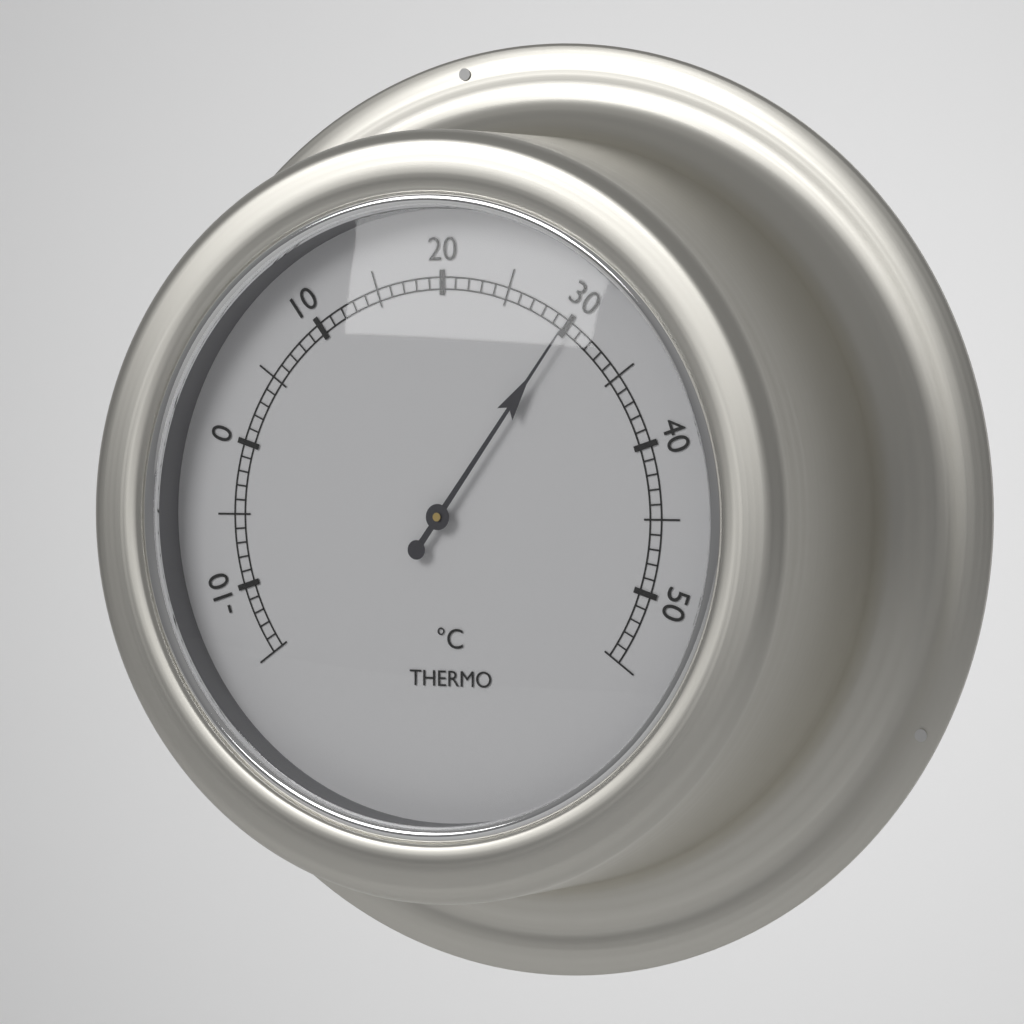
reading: 30 °C
